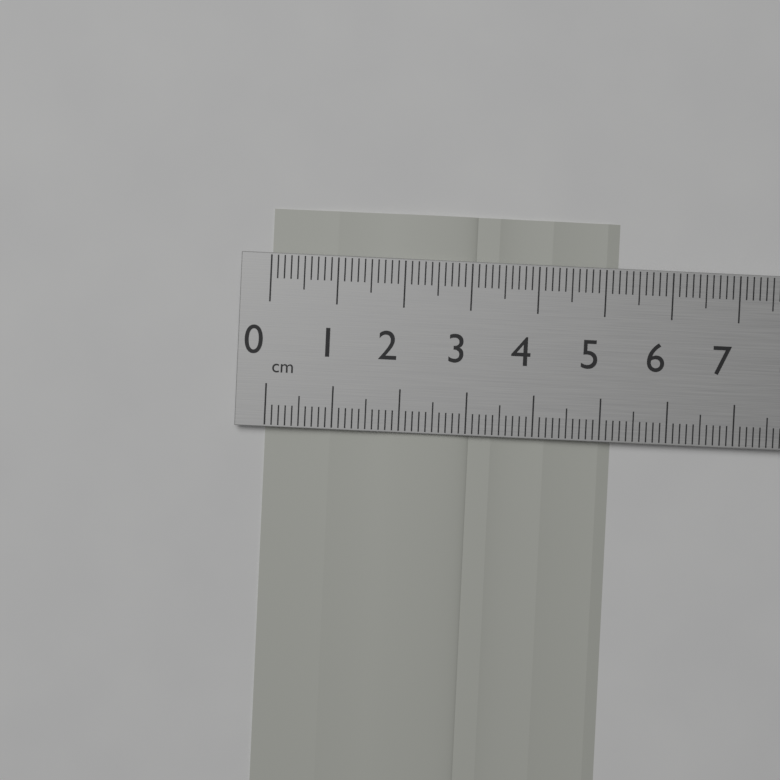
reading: 5.2 cm
